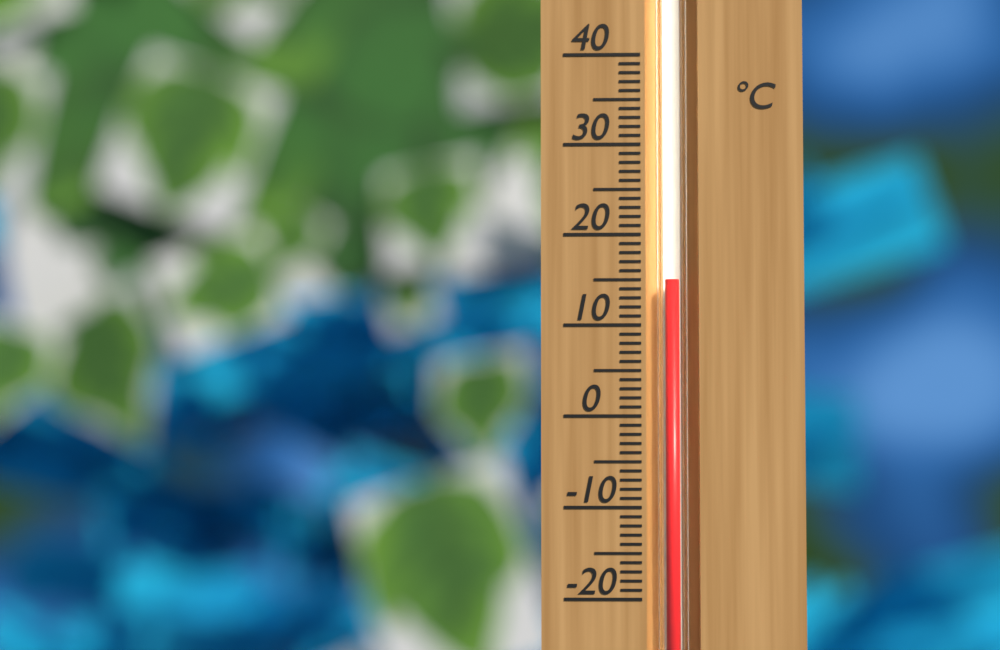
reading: 15 °C
